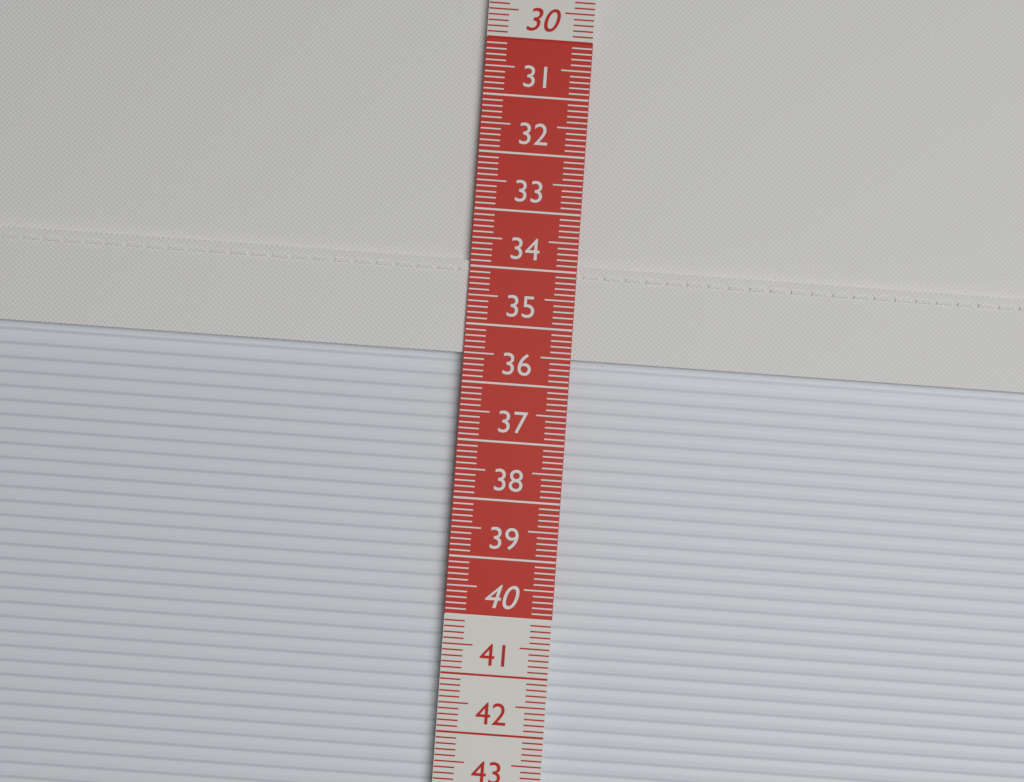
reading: 35.5 cm
